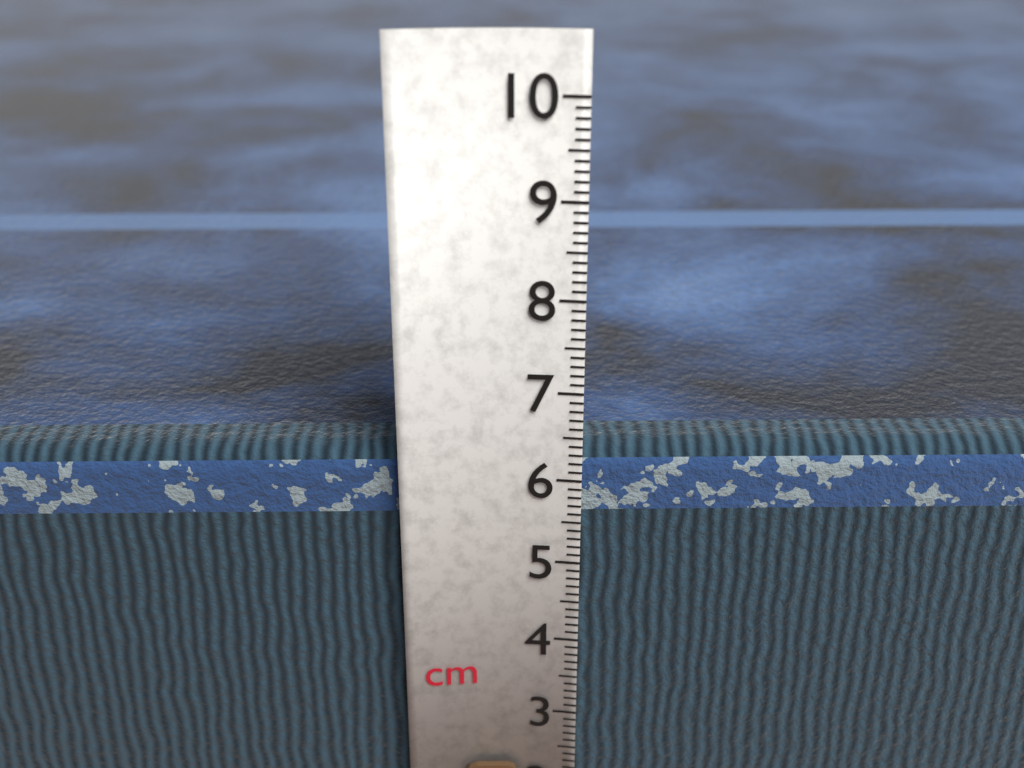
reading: 6.3 cm
